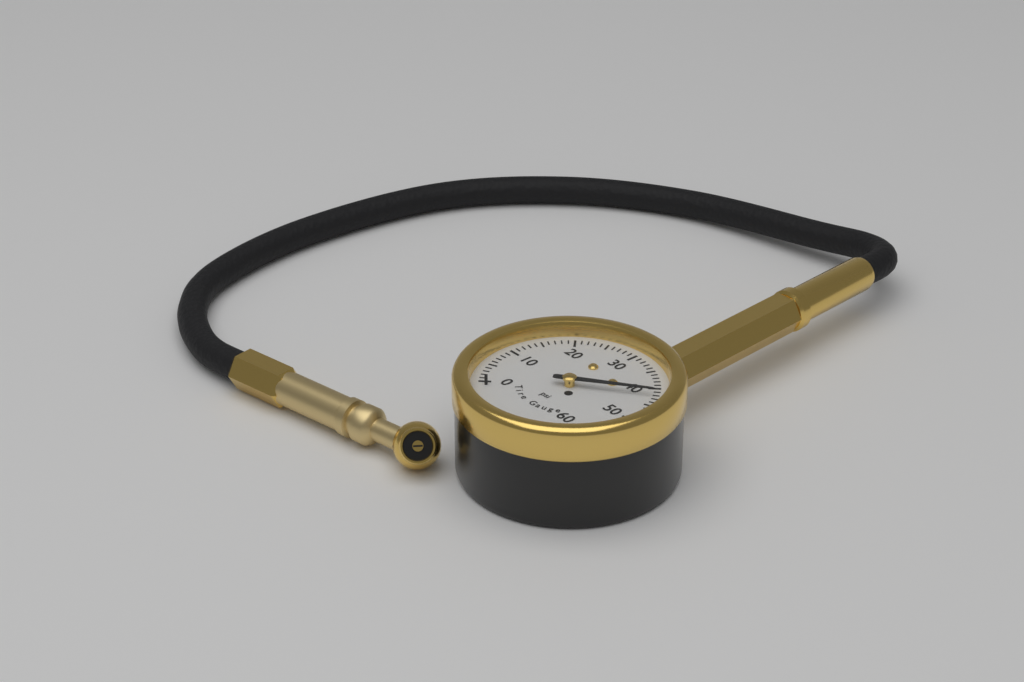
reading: 42 psi
